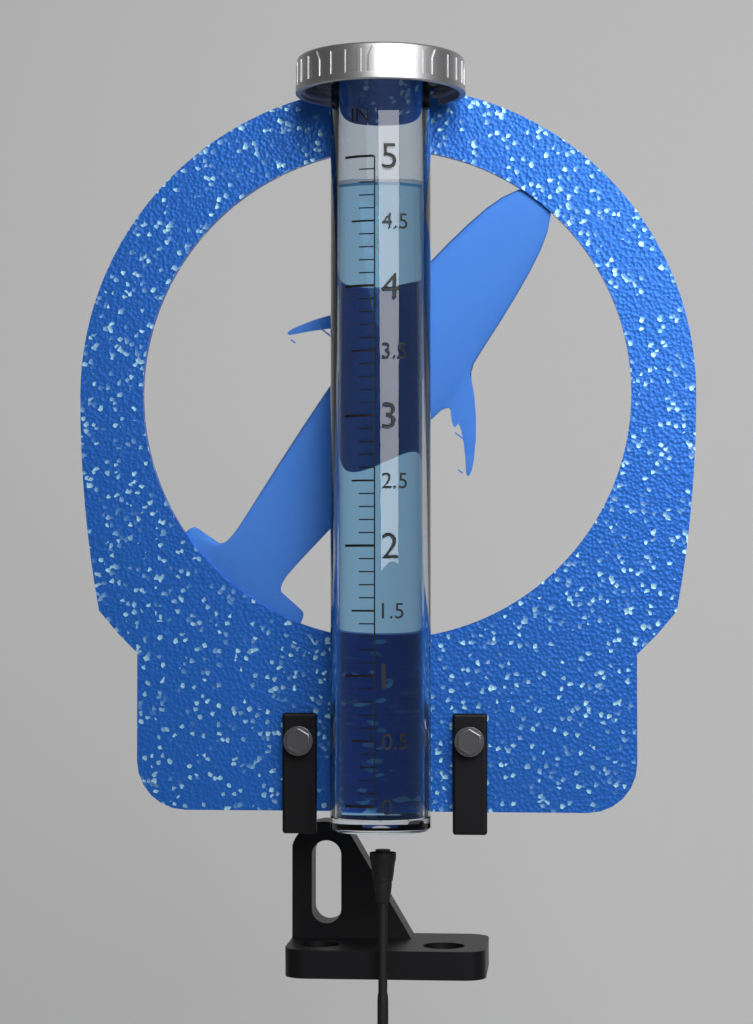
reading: 4.8 in
